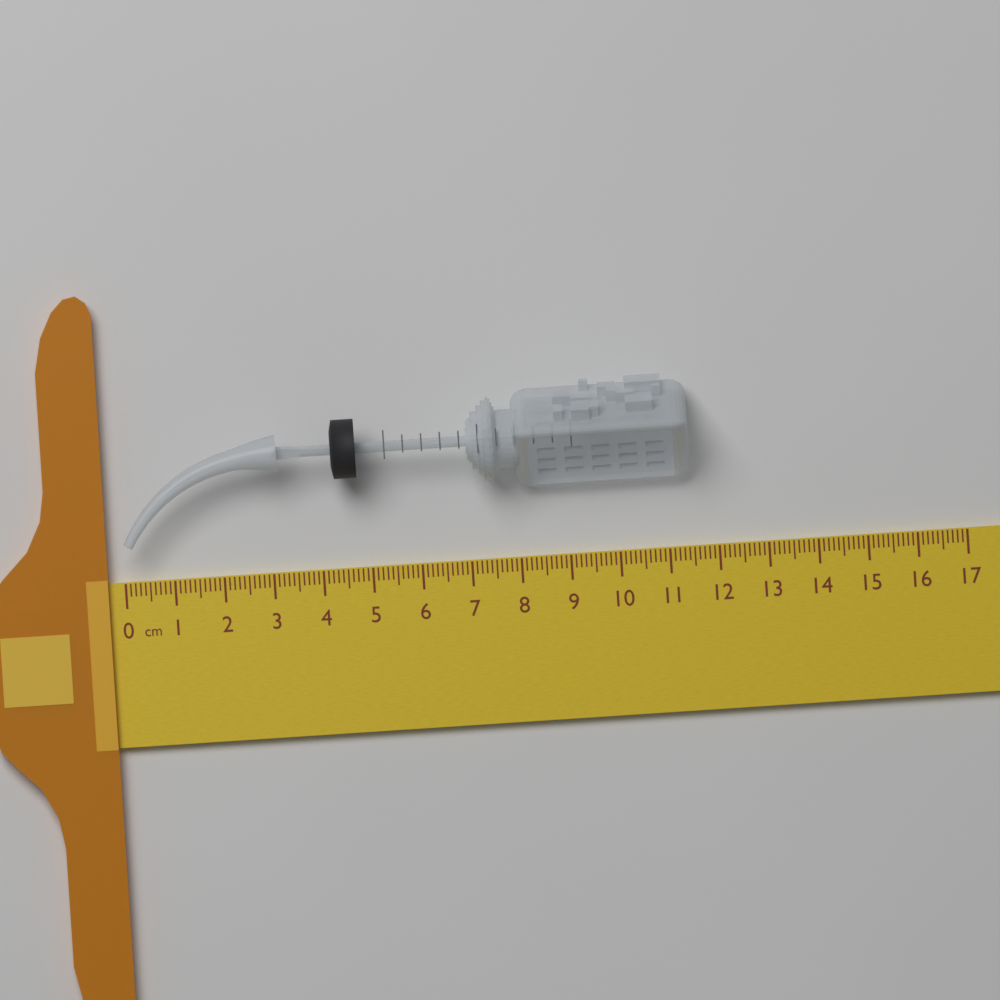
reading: 11.5 cm
